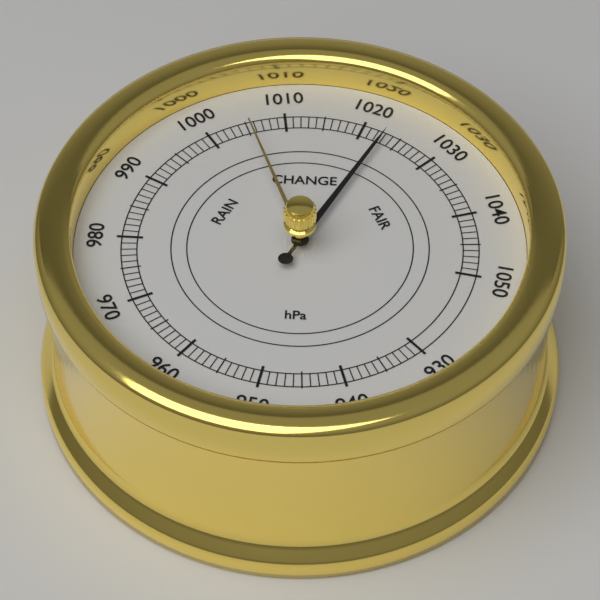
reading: 1023 hPa
